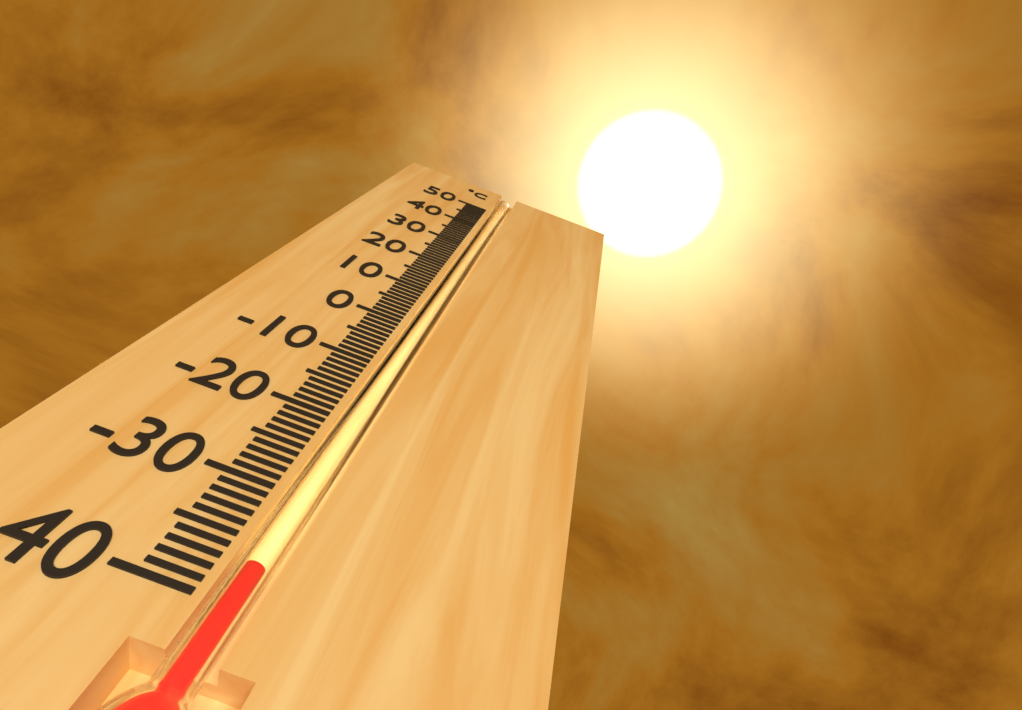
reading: -37 °C
